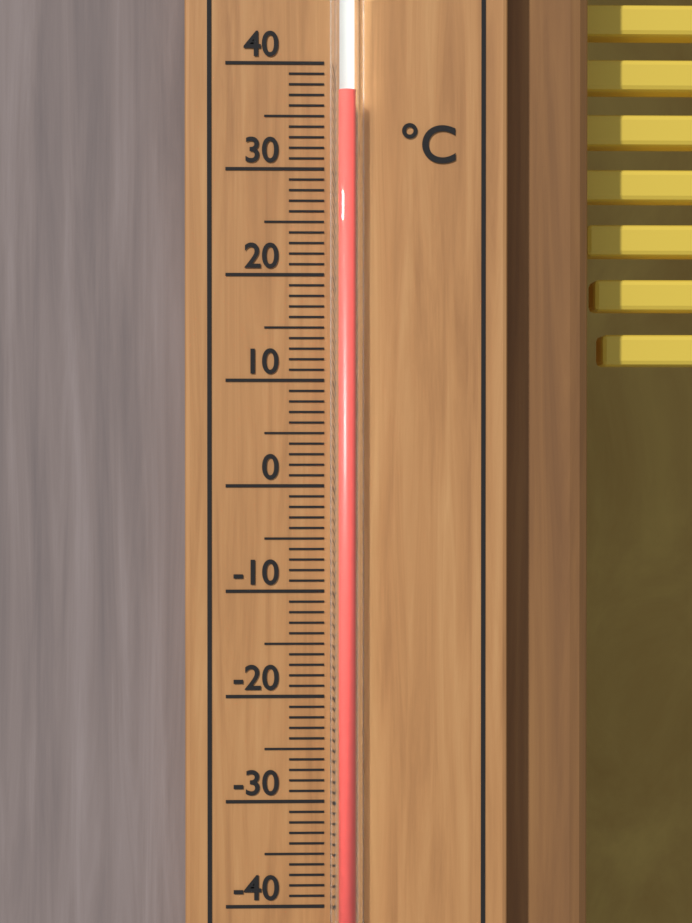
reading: 37 °C
